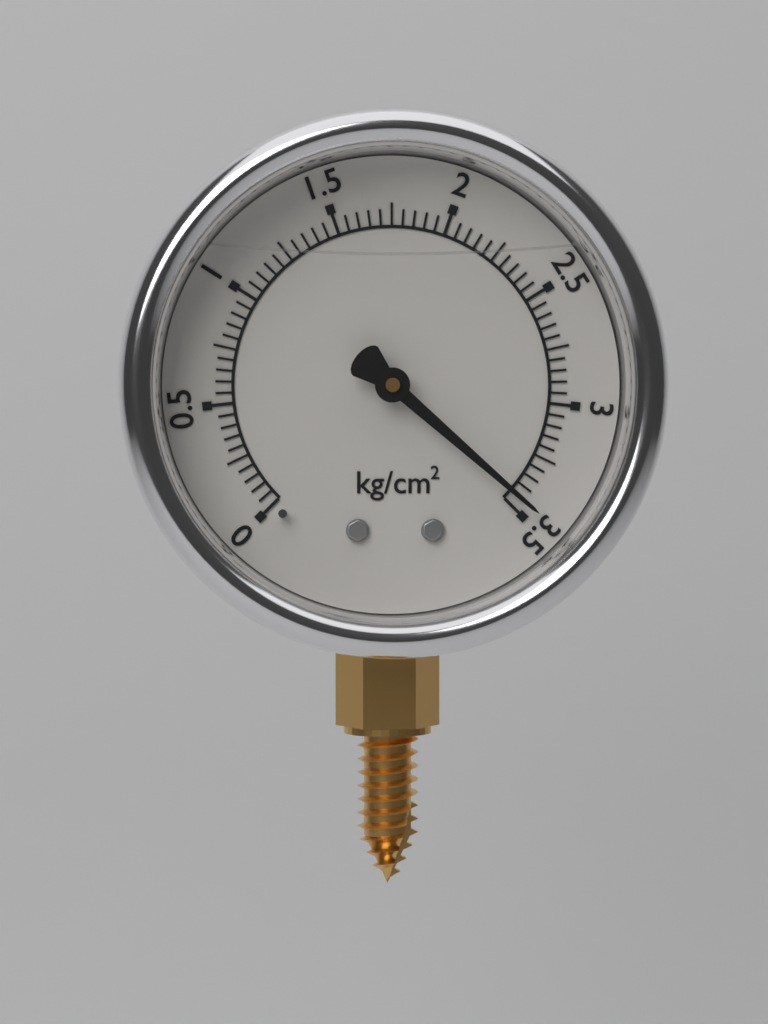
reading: 3.45 kg/cm²
